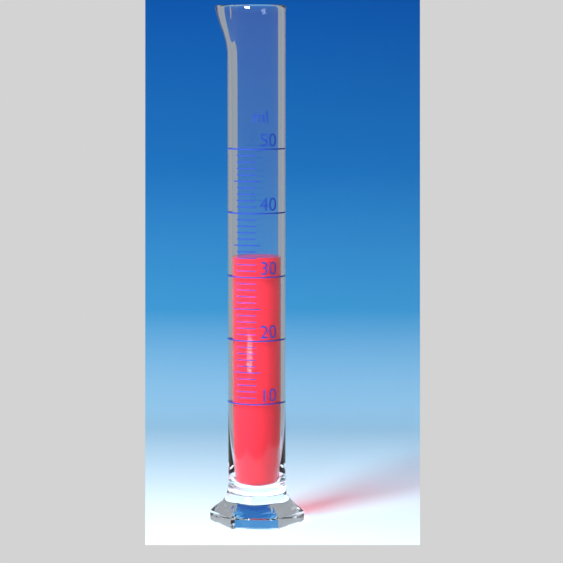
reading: 33 ml
